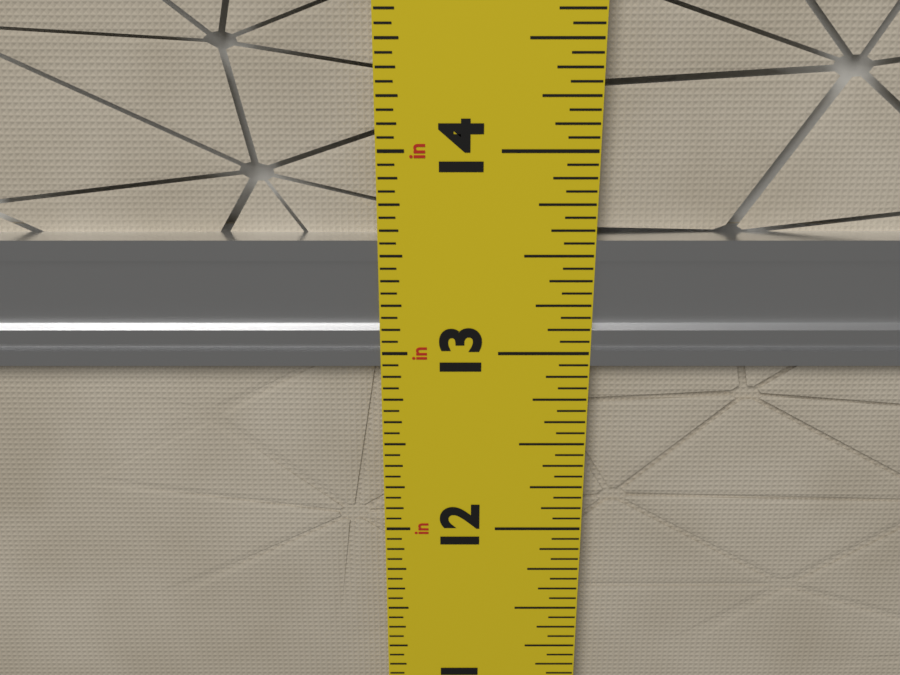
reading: 13.5625 in
